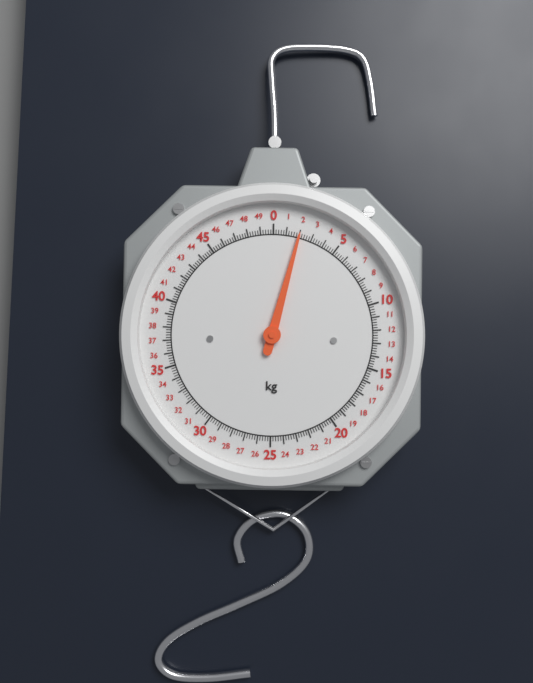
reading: 2.0 kg
